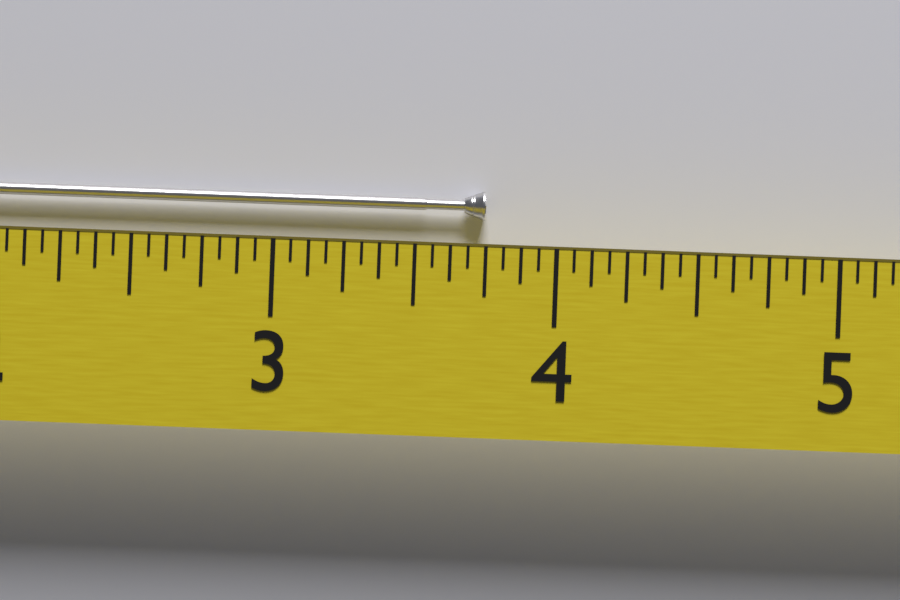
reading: 3.7500 (no unit)
